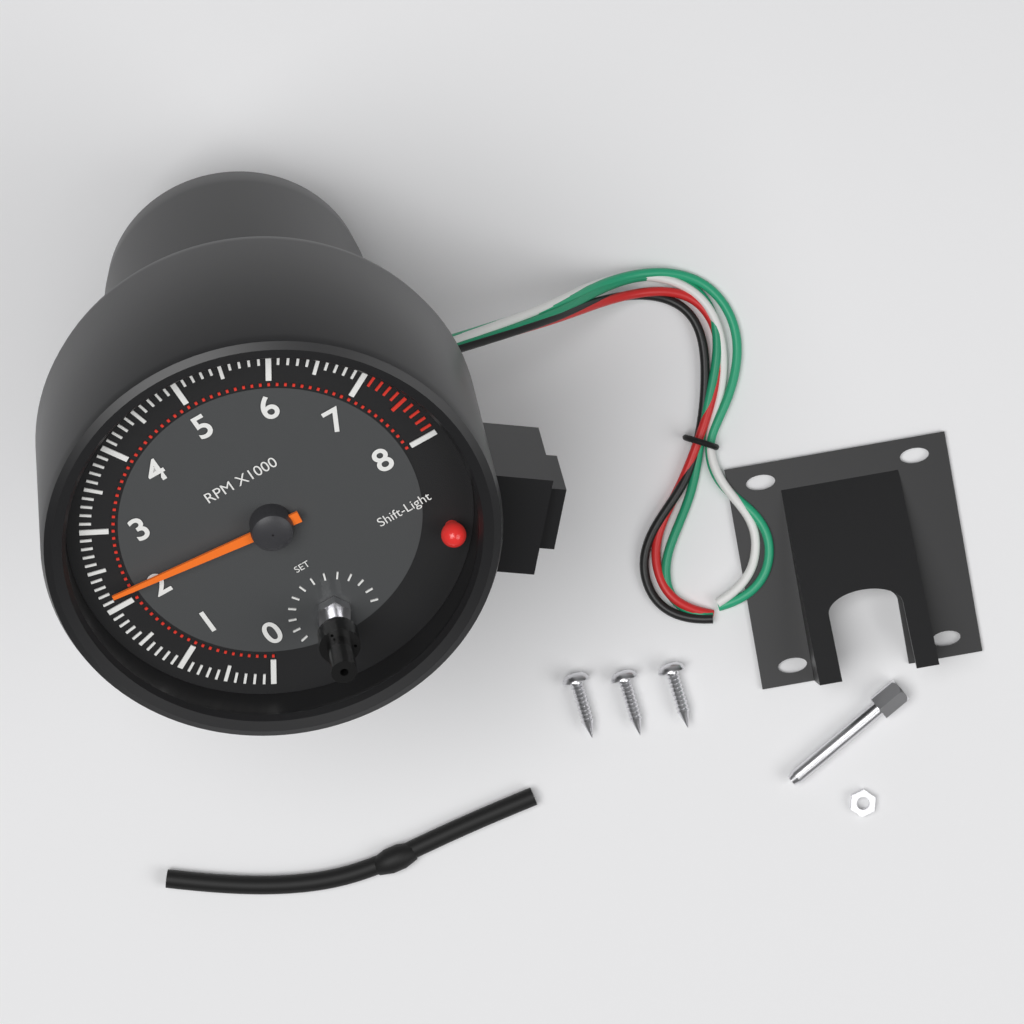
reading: 2200 RPM
